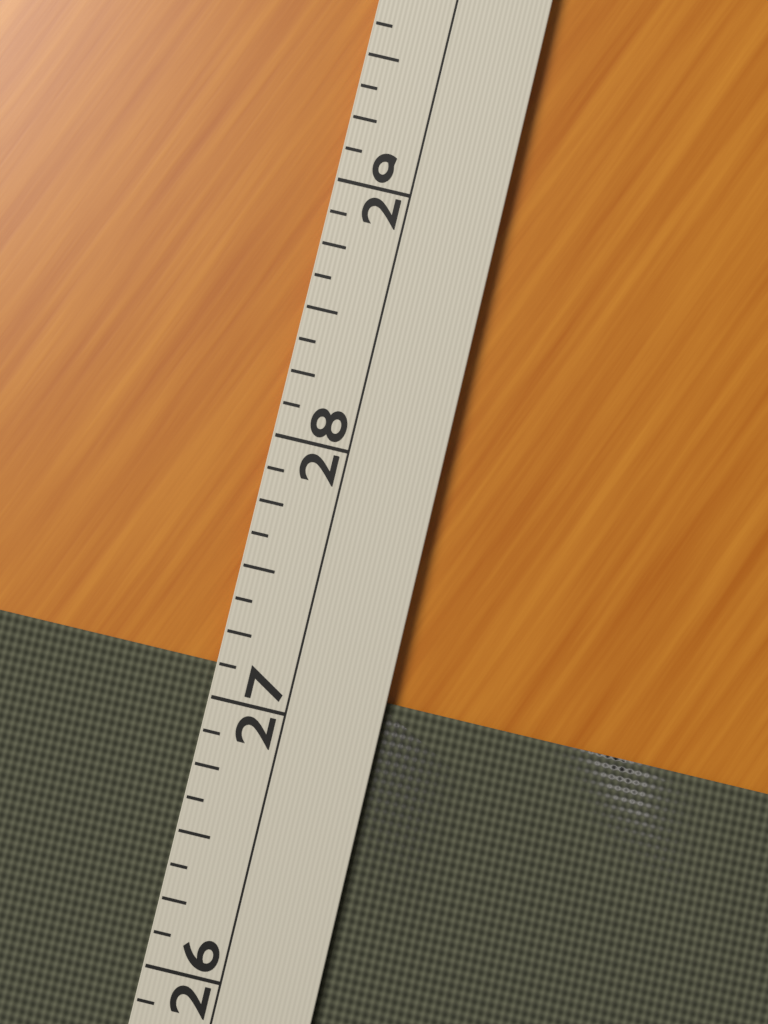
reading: 27.125 (no unit)
